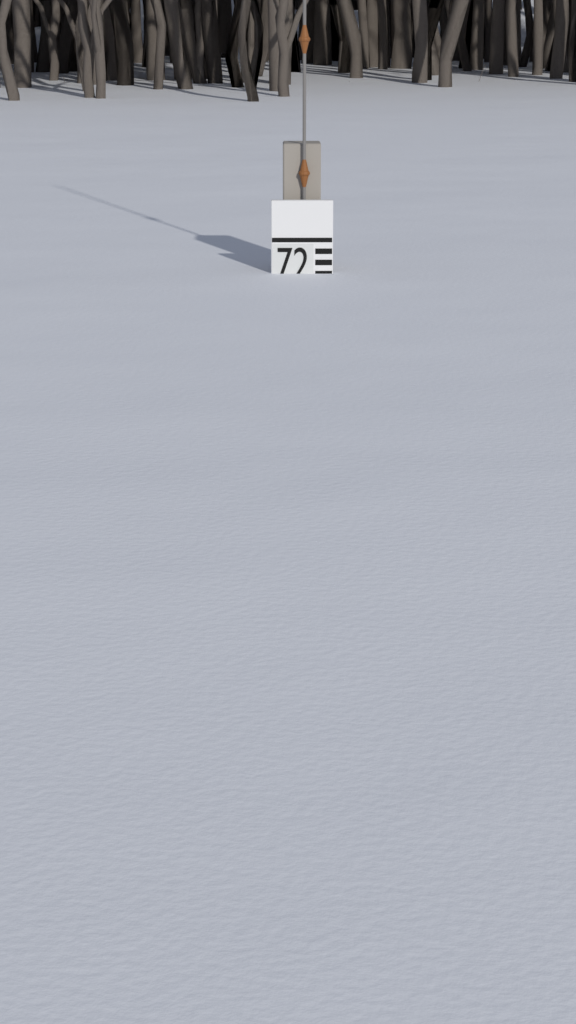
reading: 69 (no unit)
